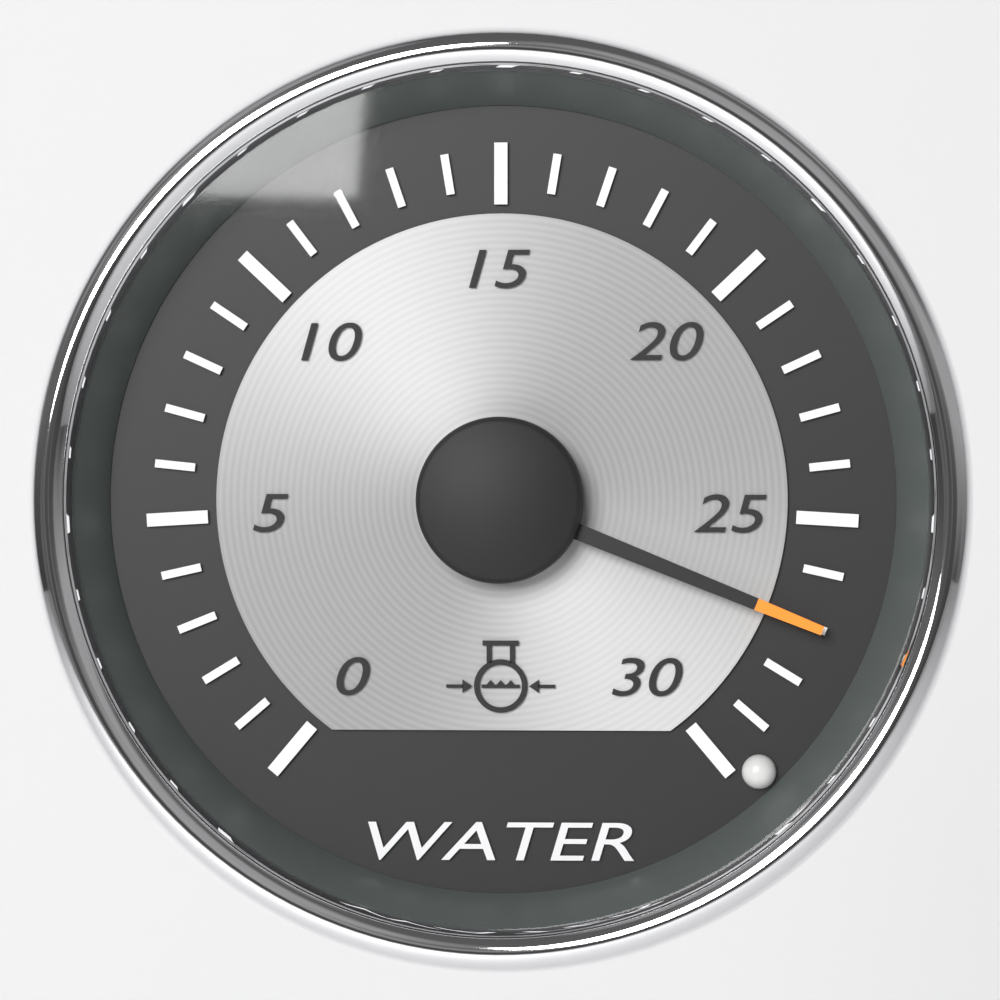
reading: 27 (no unit)
